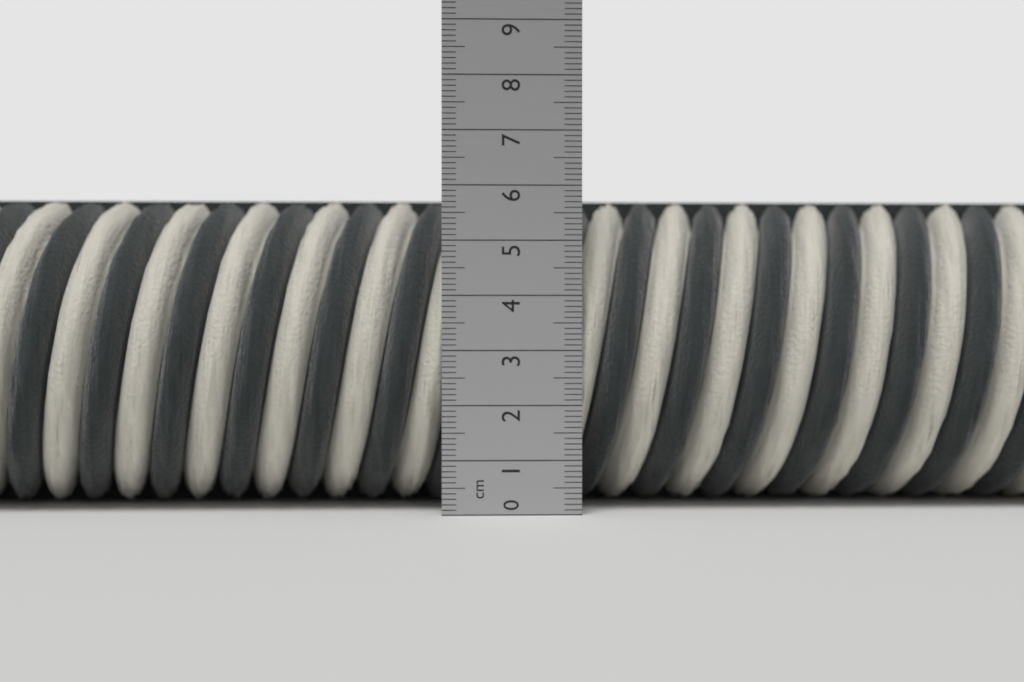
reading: 5.9 cm
